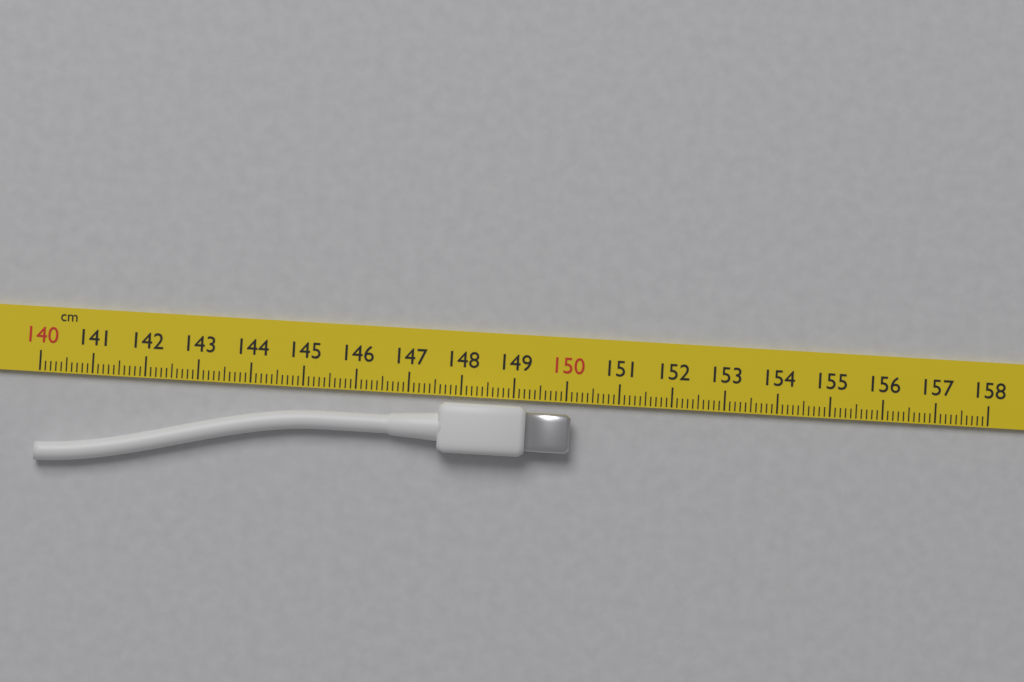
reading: 150.1 cm
